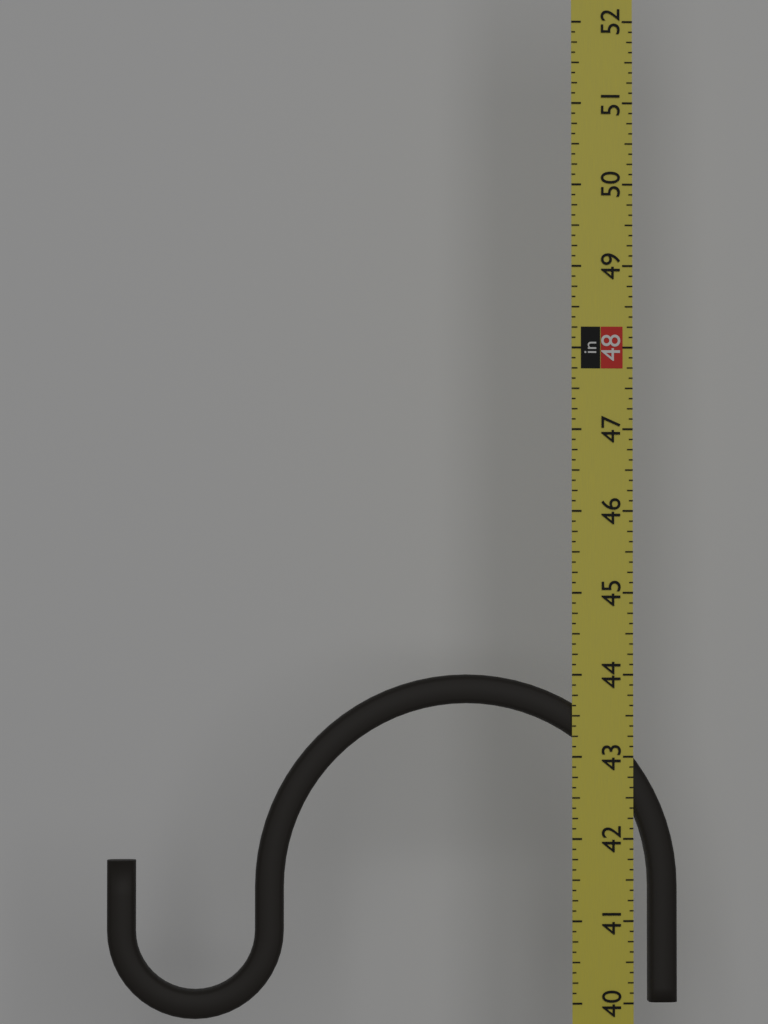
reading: 44.000 in
